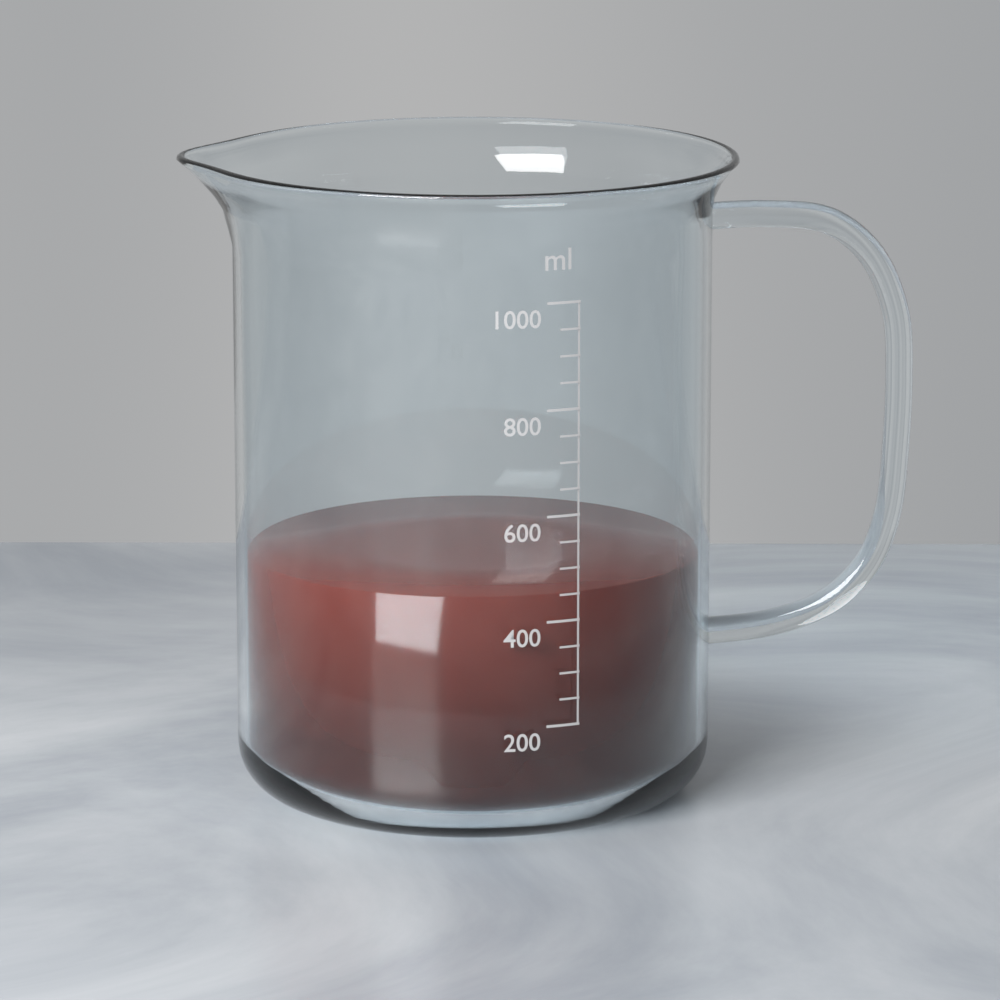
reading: 450 ml
